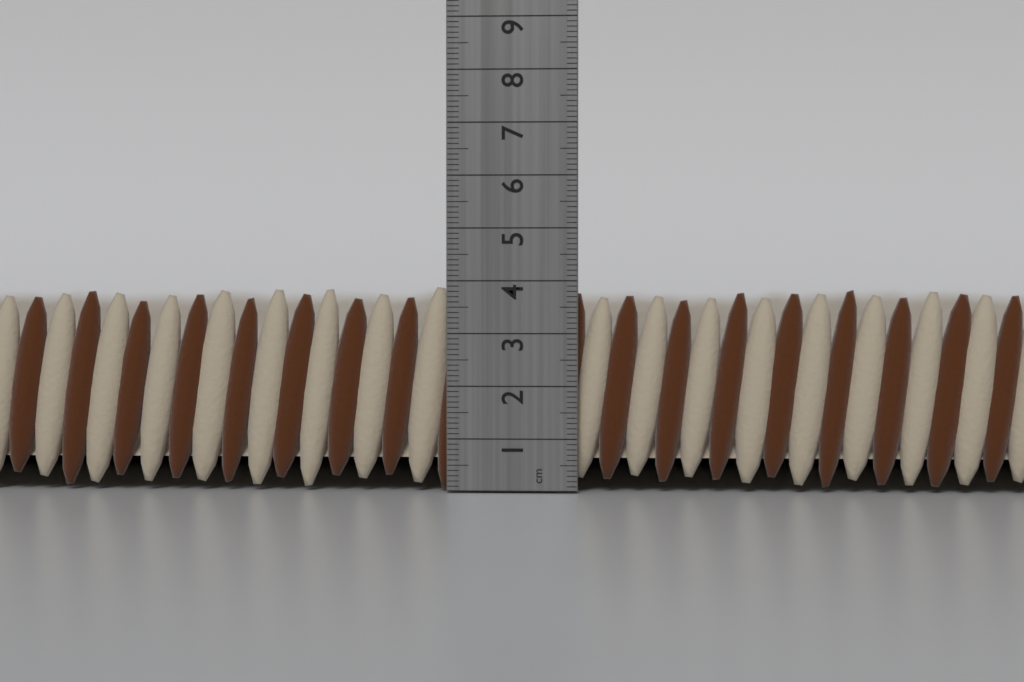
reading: 3.9 cm
